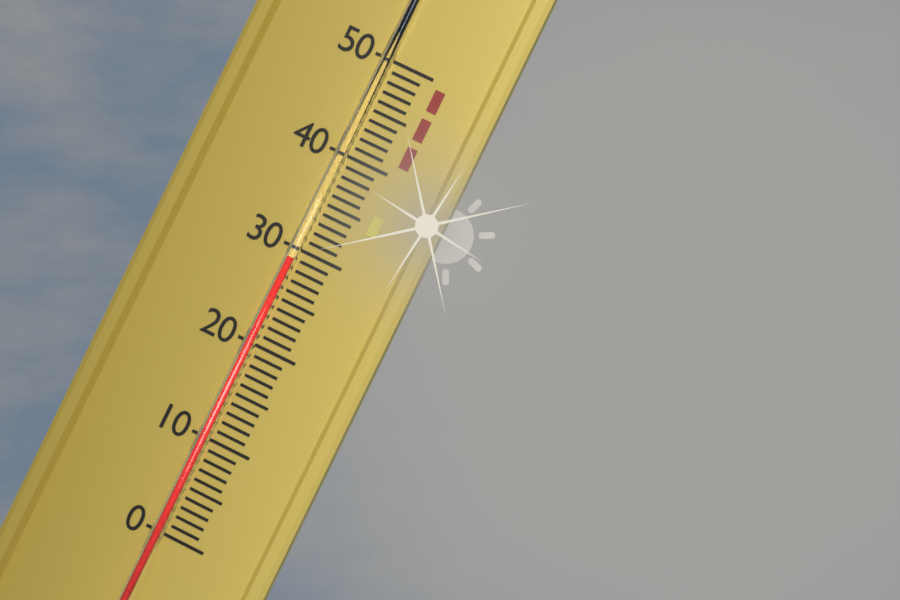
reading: 29 (no unit)
